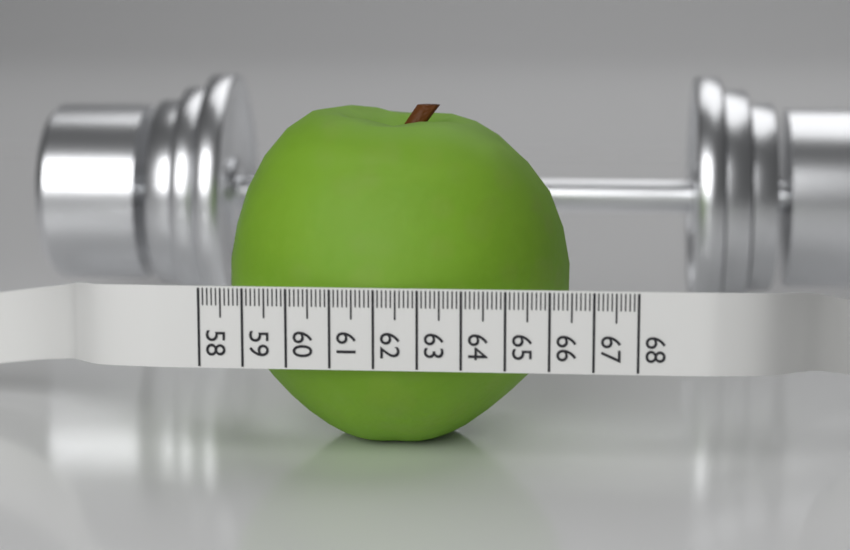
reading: 66.4 (no unit)
